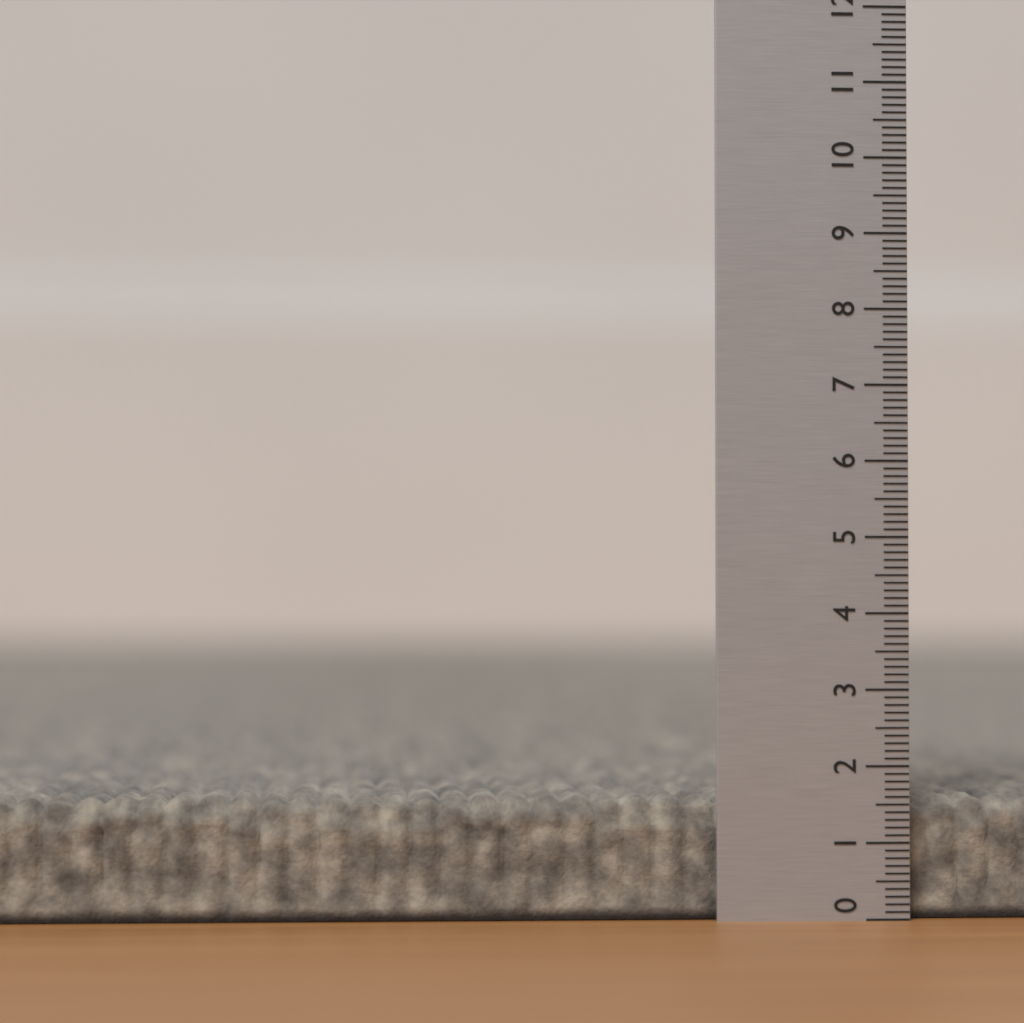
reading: 1.6 (no unit)
